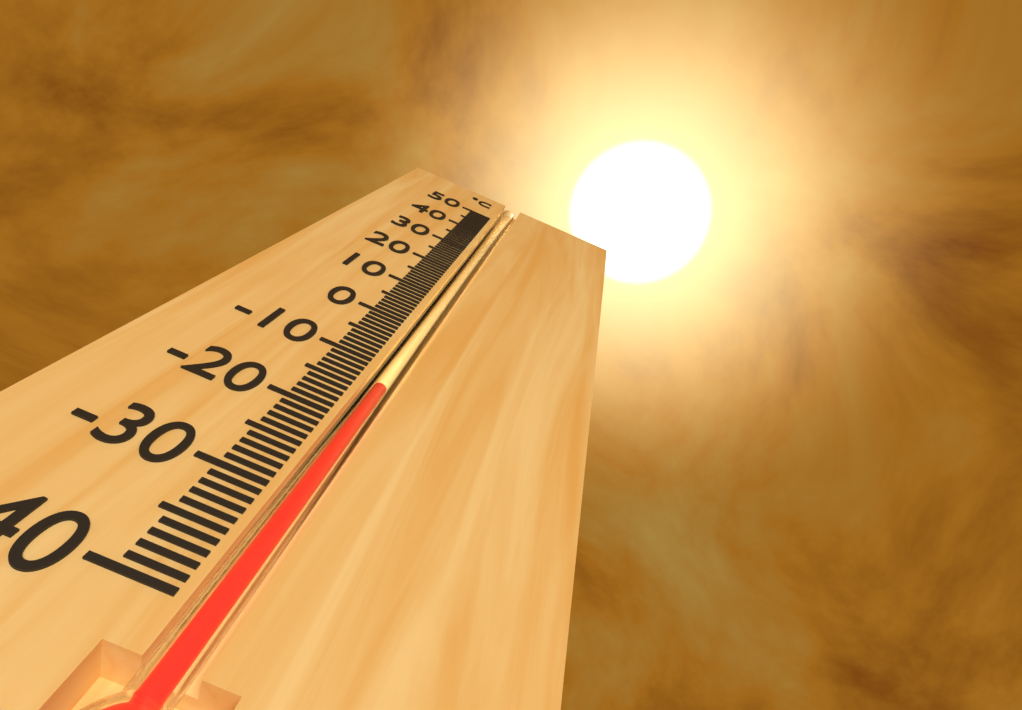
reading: -14 °C
